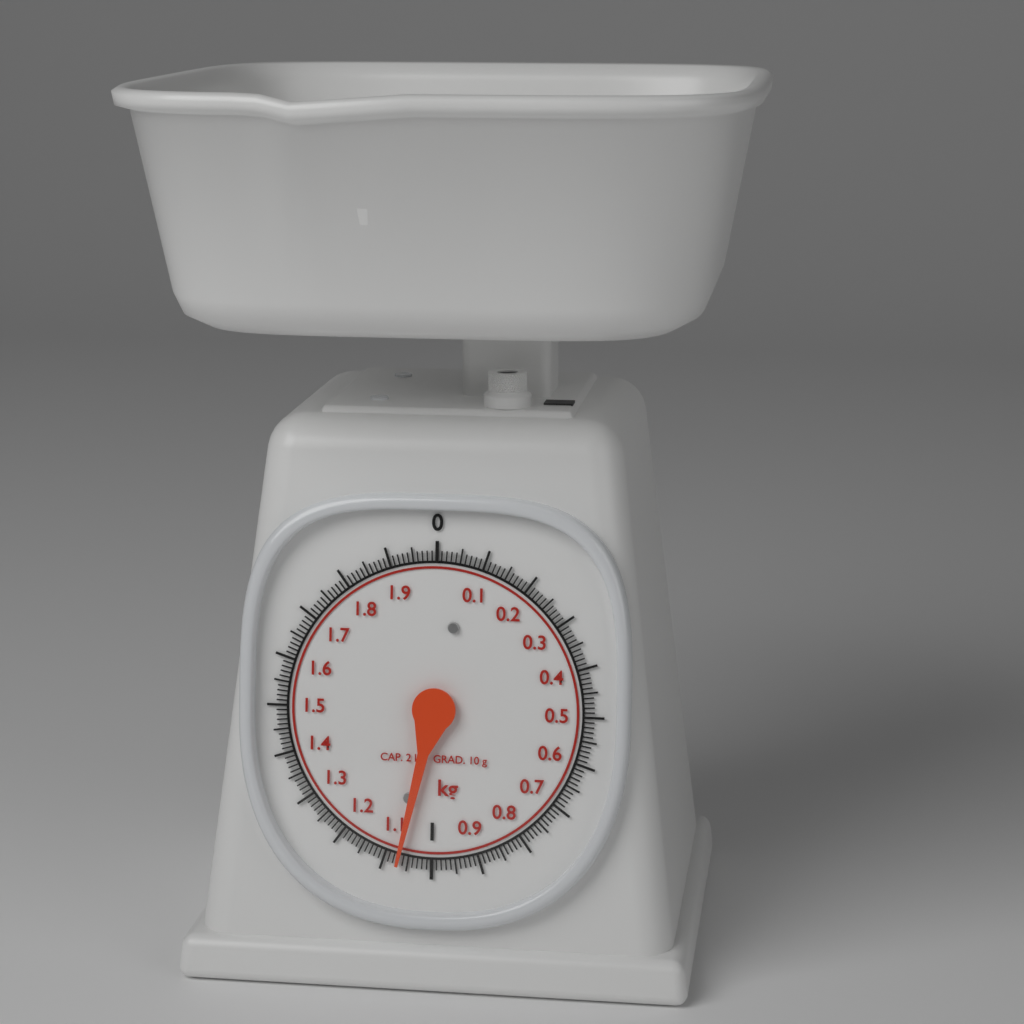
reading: 1.07 kg
